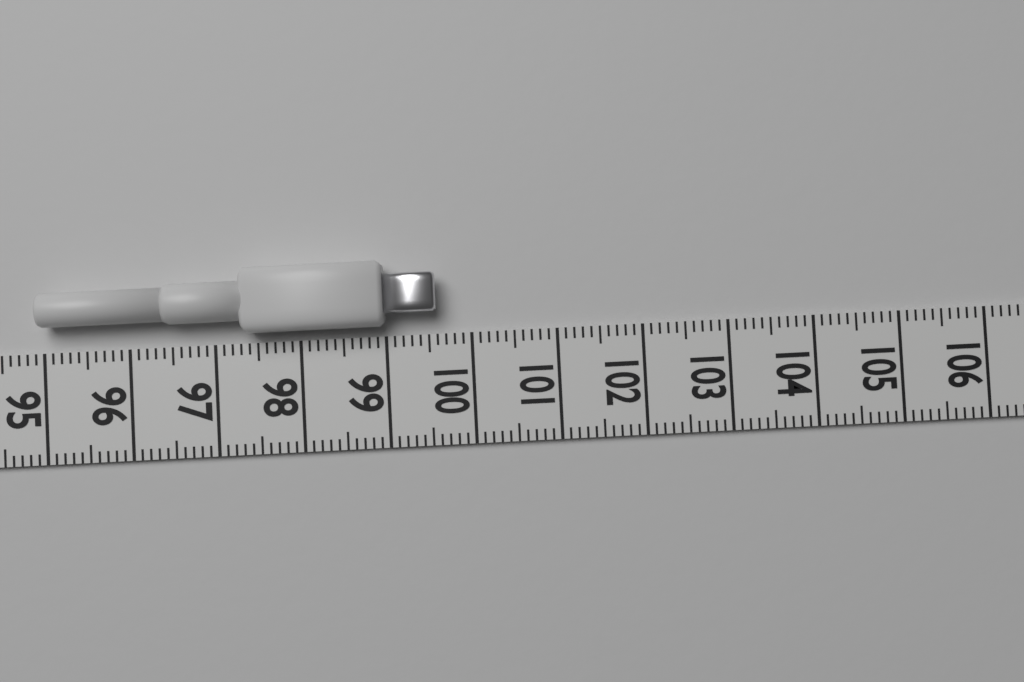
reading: 99.6 (no unit)
